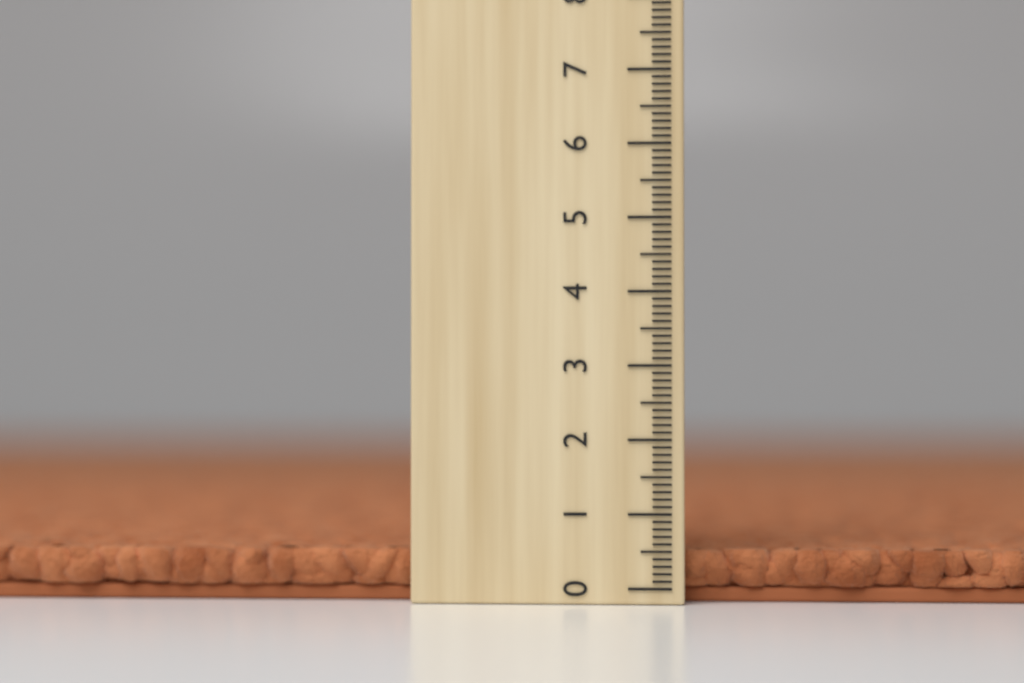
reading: 0.5 (no unit)
